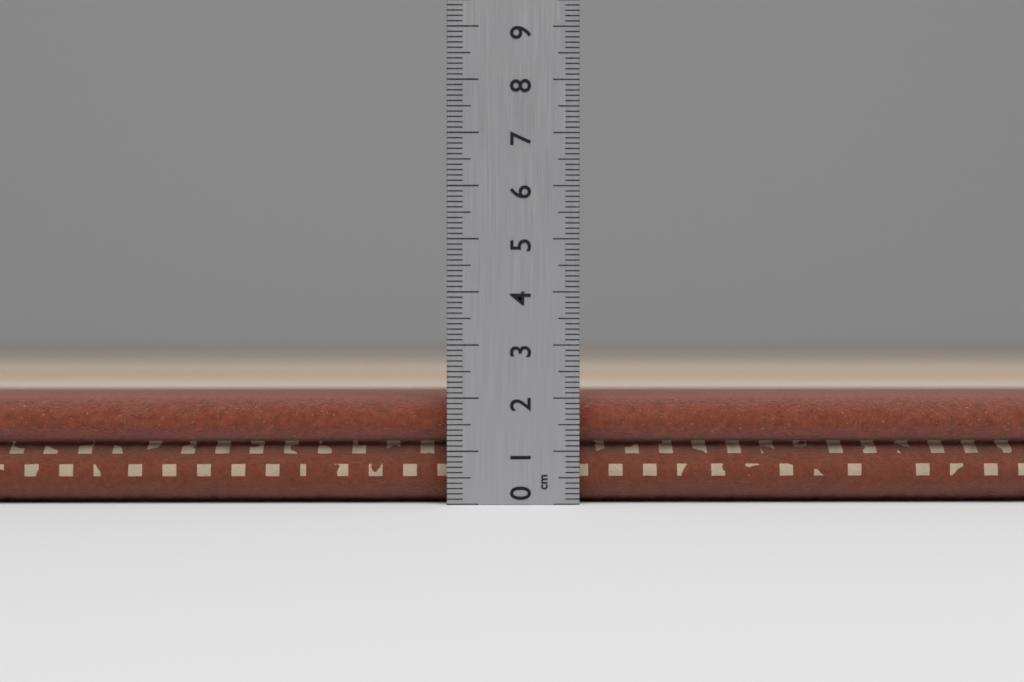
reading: 2.0 cm
